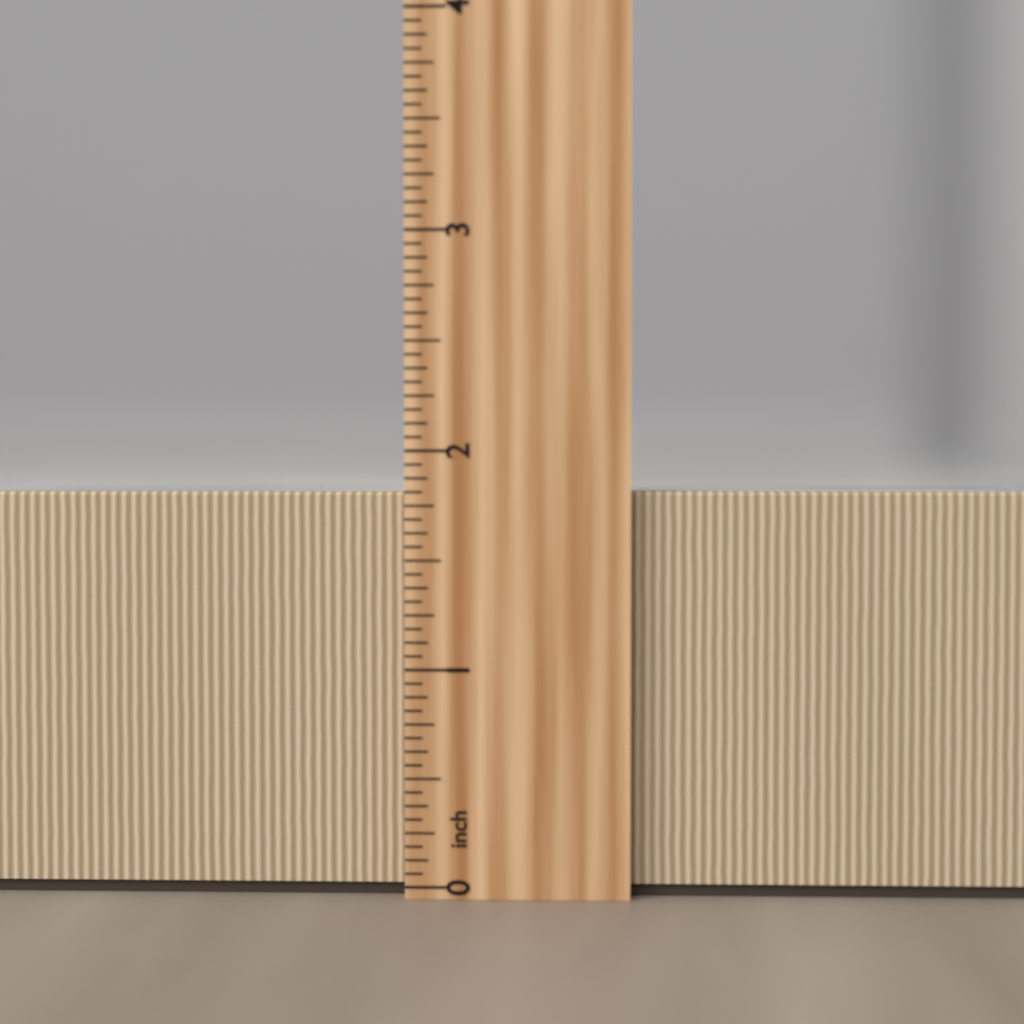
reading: 1.8125 inch
